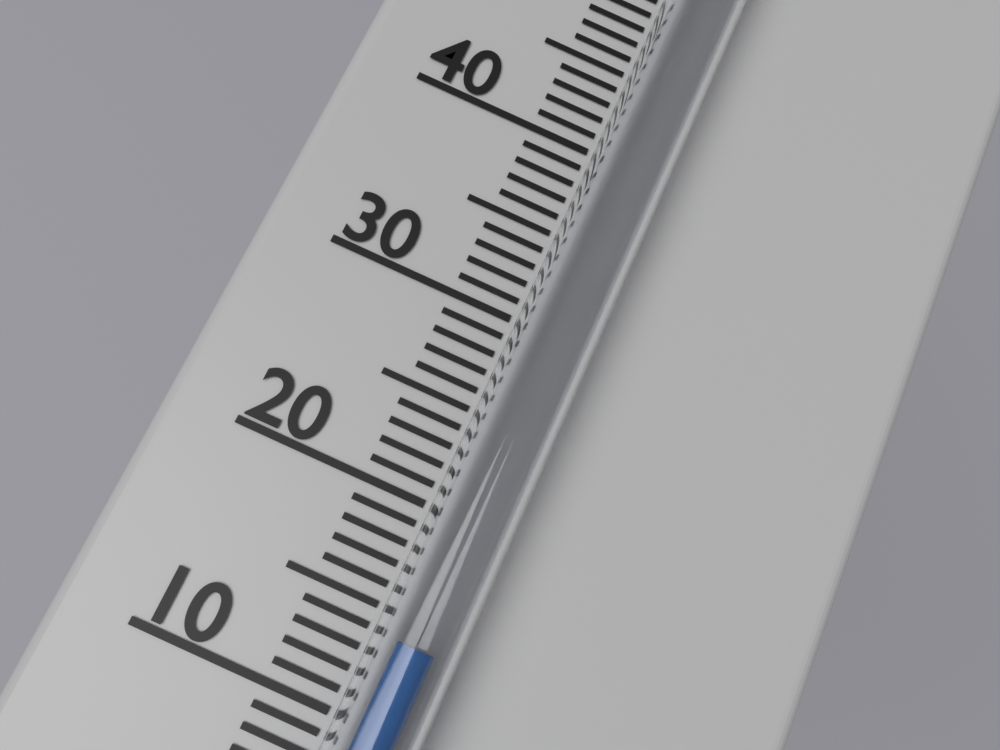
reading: 14 °C
